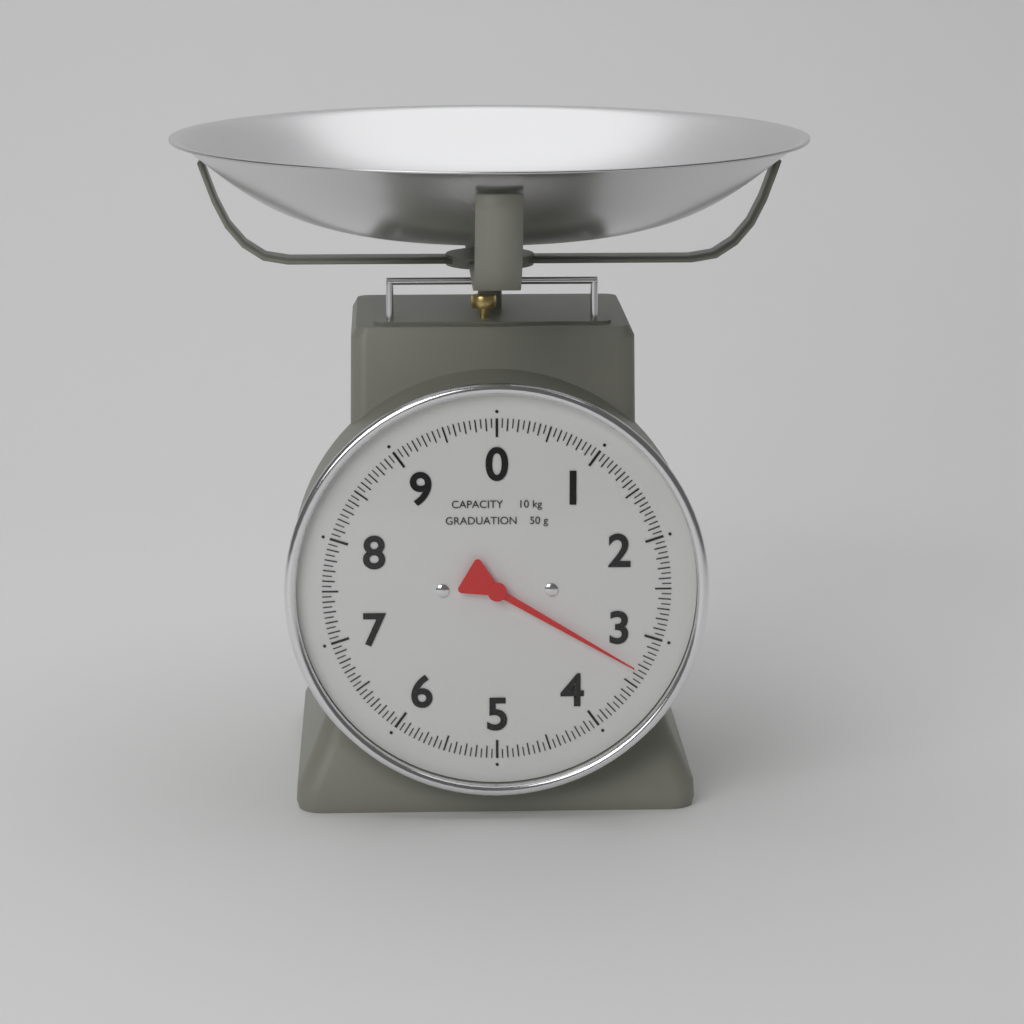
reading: 3.35 kg
